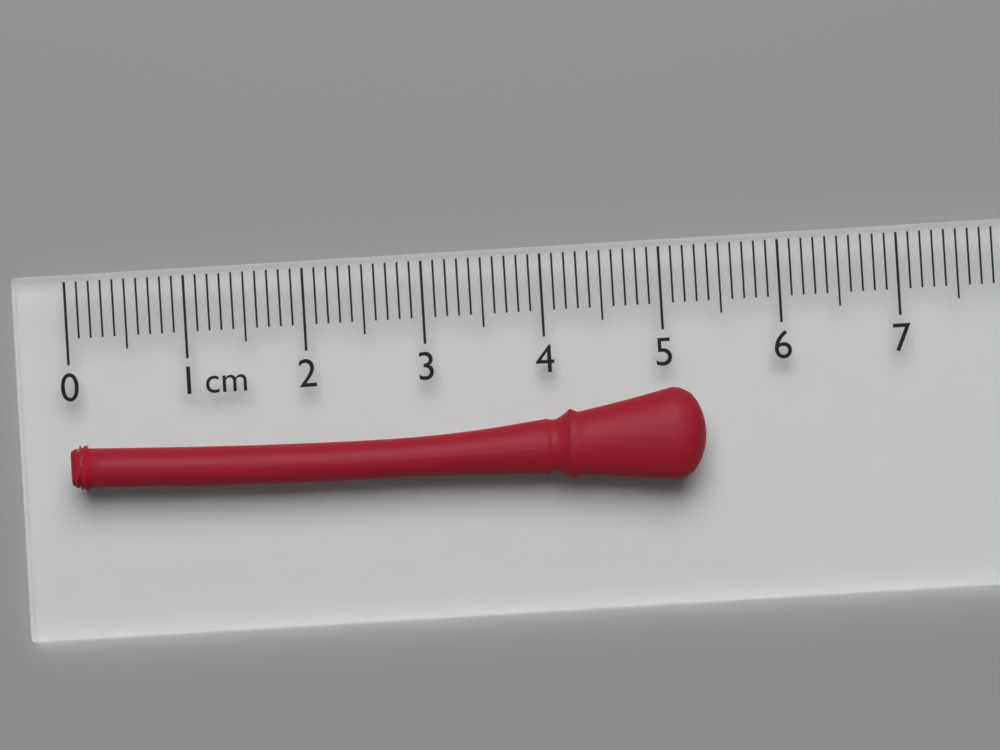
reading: 5.3 cm
